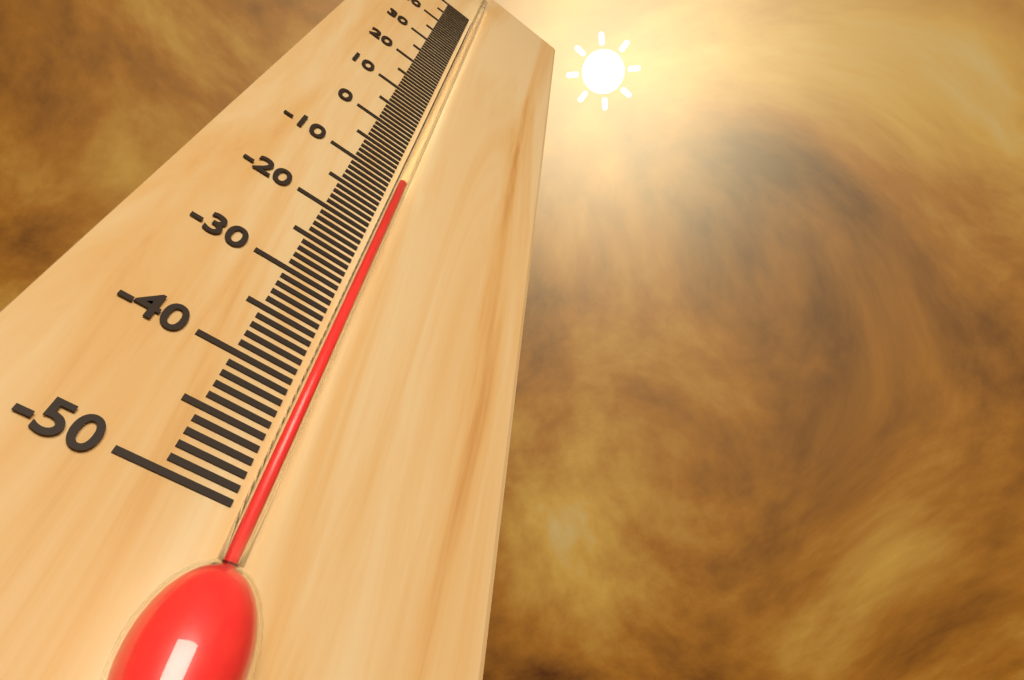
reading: -11 °C
